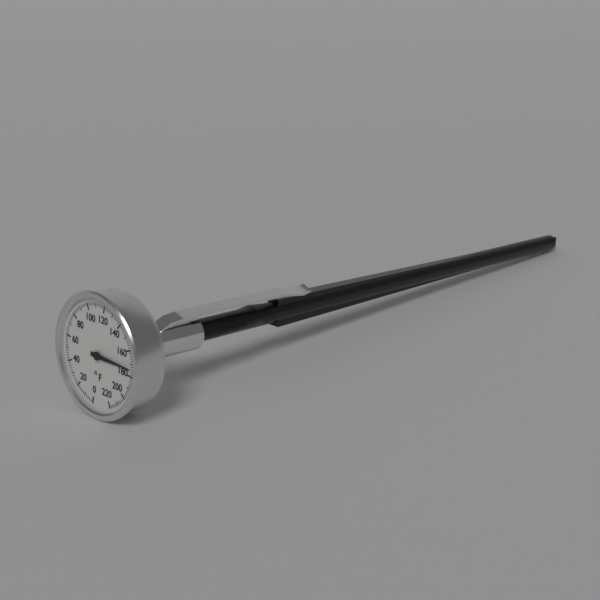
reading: 174 °F
